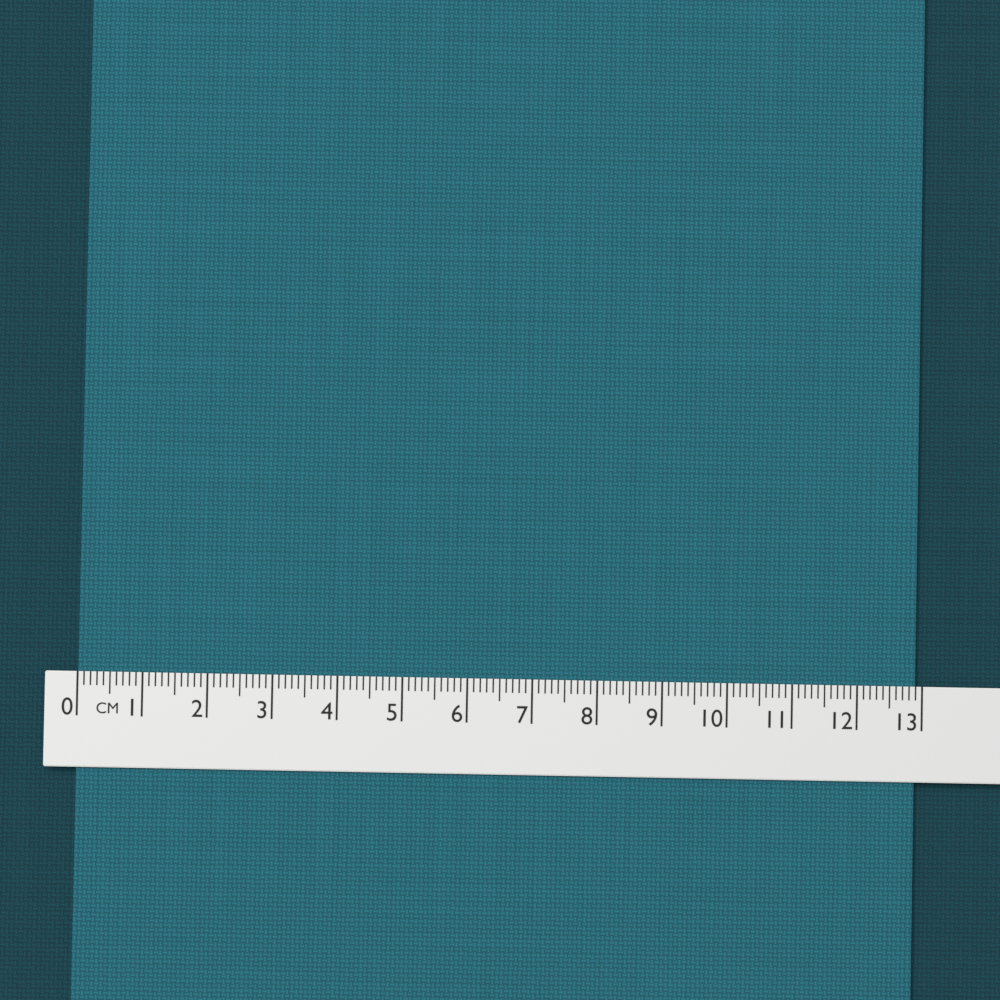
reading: 12.9 cm
